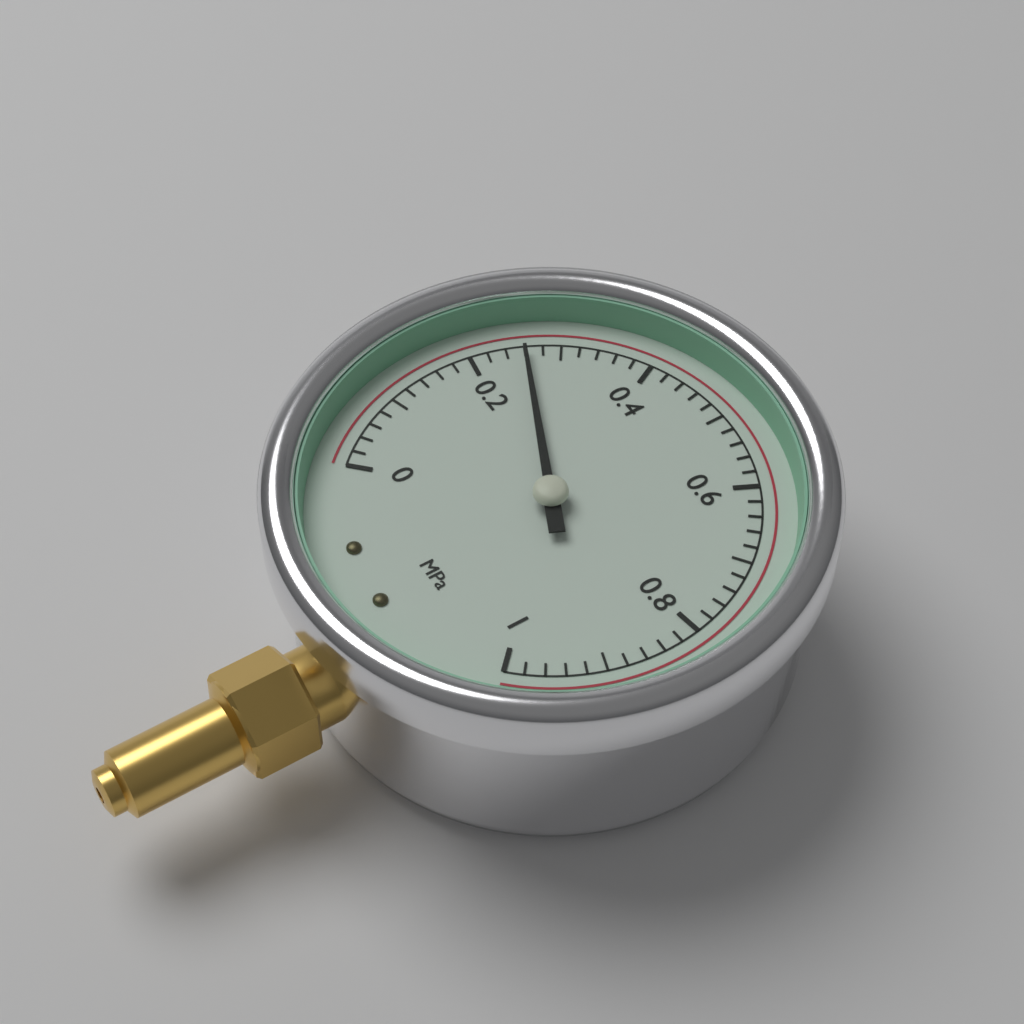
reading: 0.26 MPa
